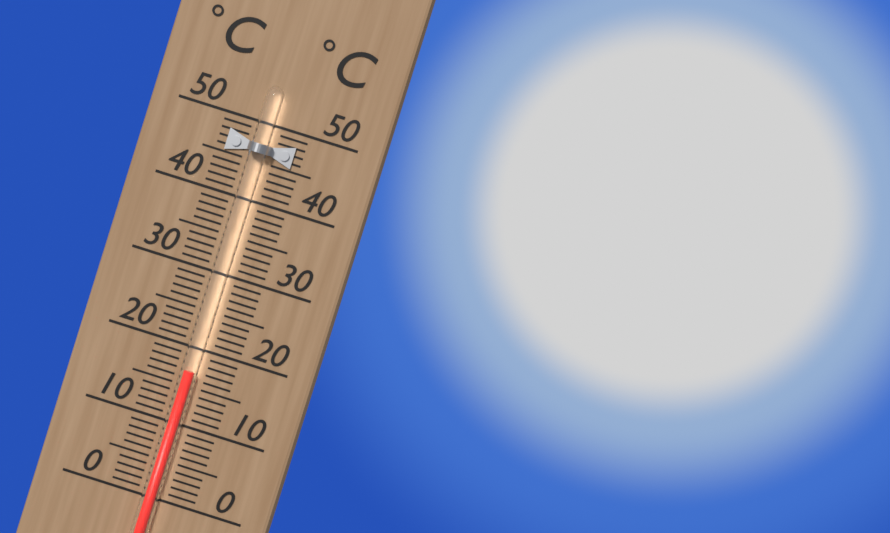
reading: 17 °C
